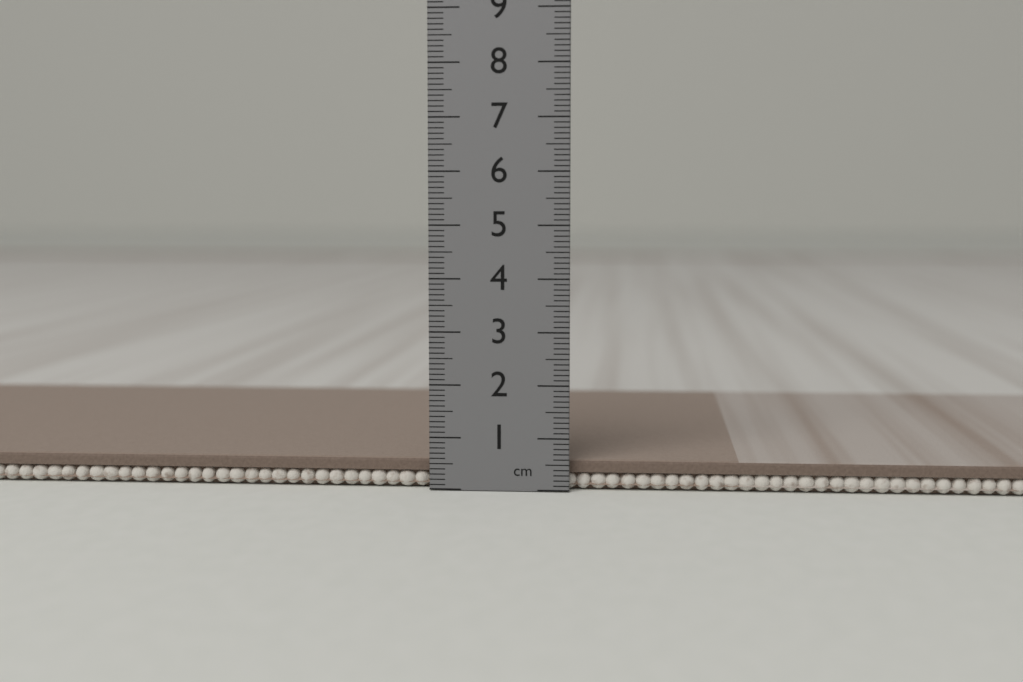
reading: 0.6 cm
